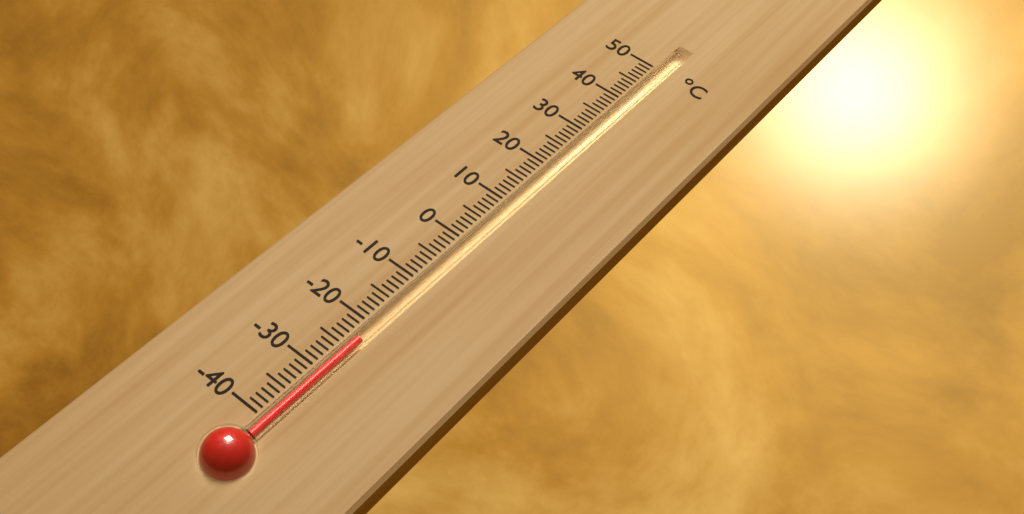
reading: -23 °C
